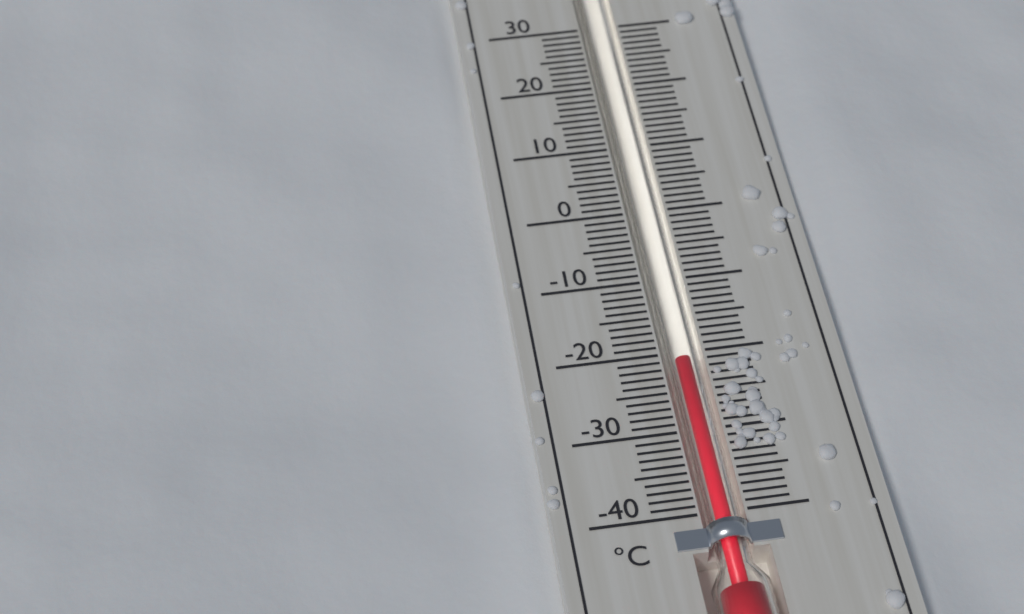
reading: -21 °C
